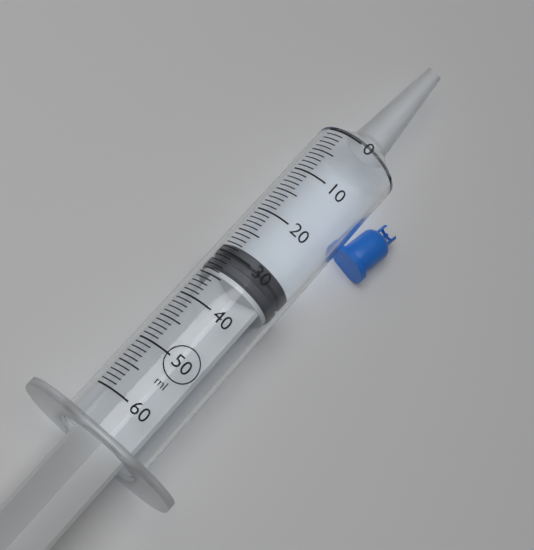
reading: 28 ml
